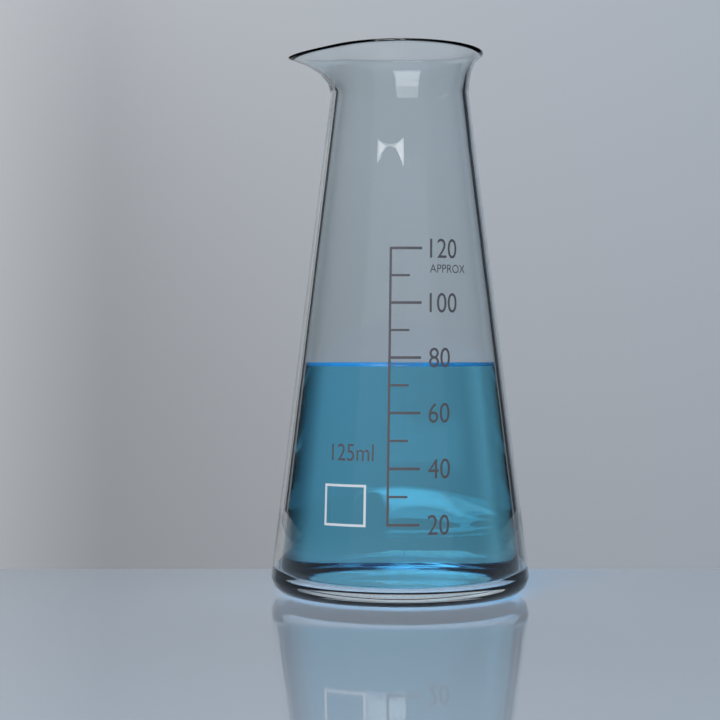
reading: 78 ml
